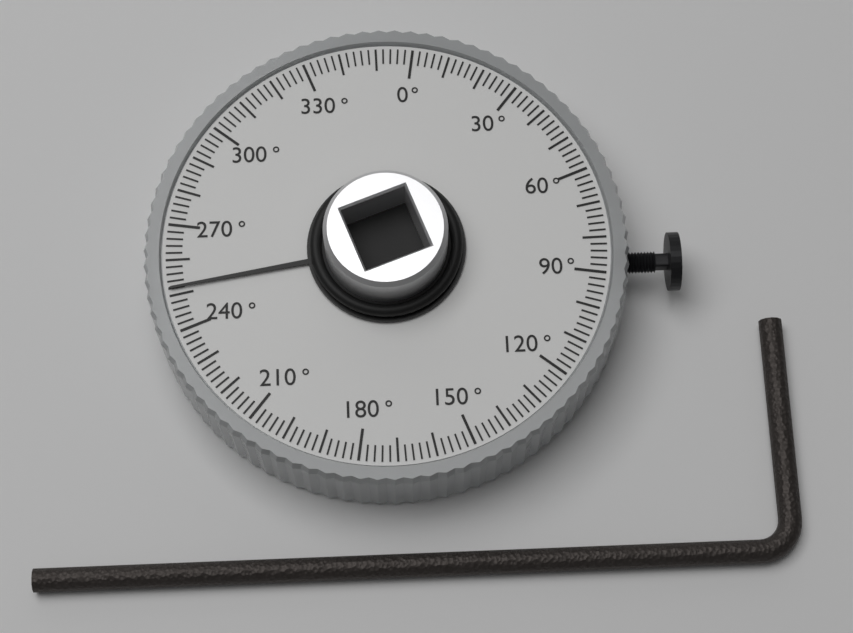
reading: 252 °
